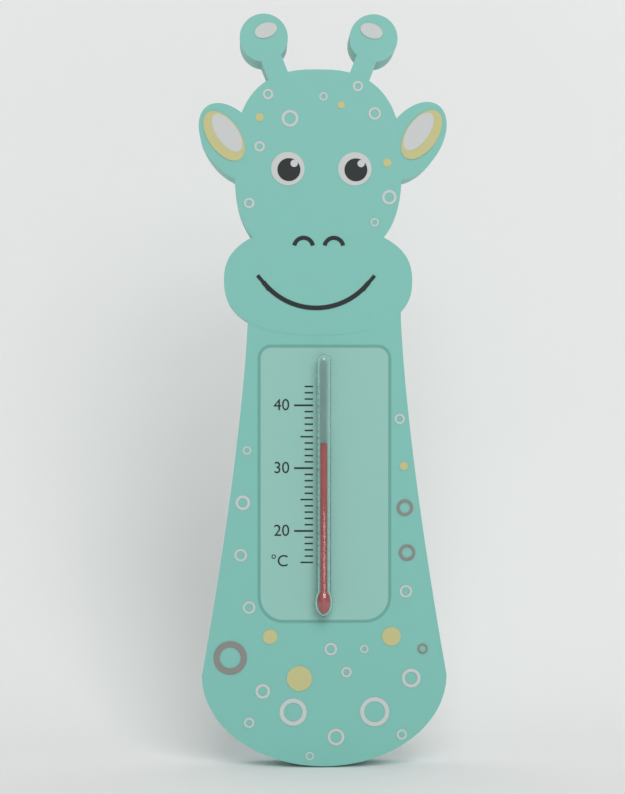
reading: 34 °C
